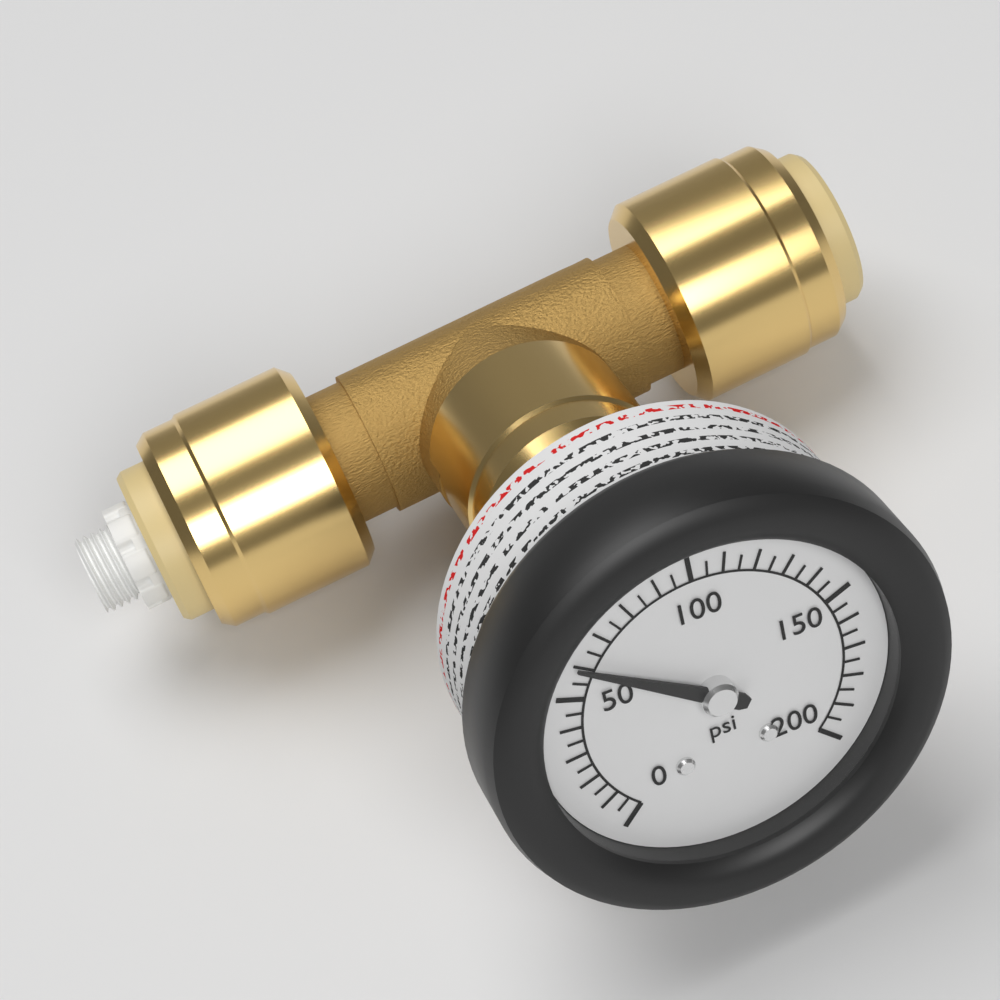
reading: 60 psi
